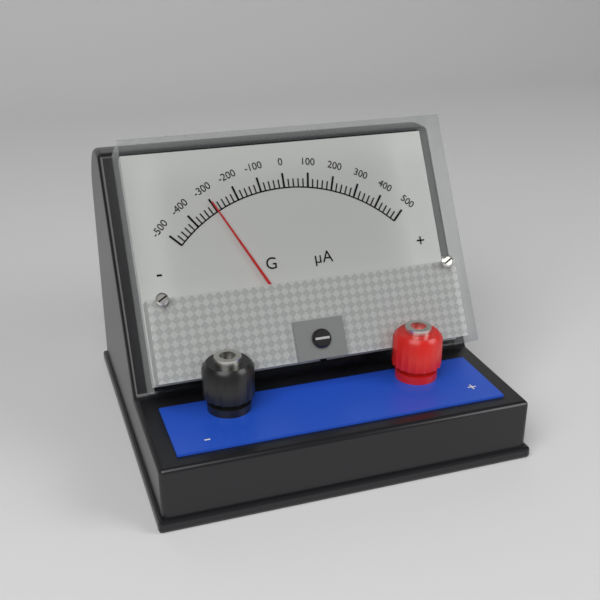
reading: -300 µA
